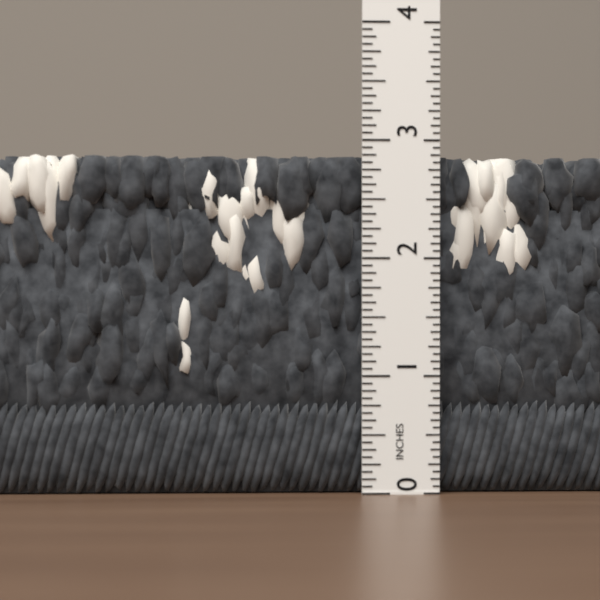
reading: 2.8750 in
